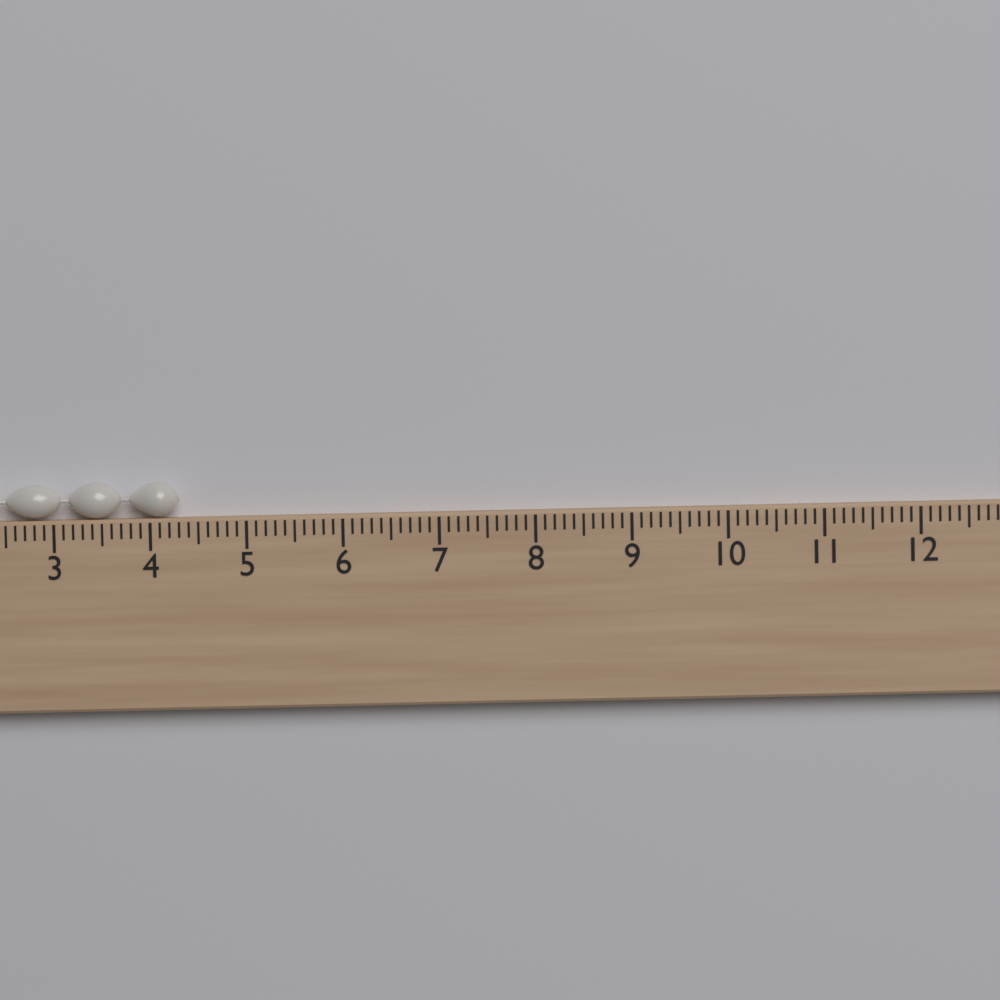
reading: 4.3 cm
